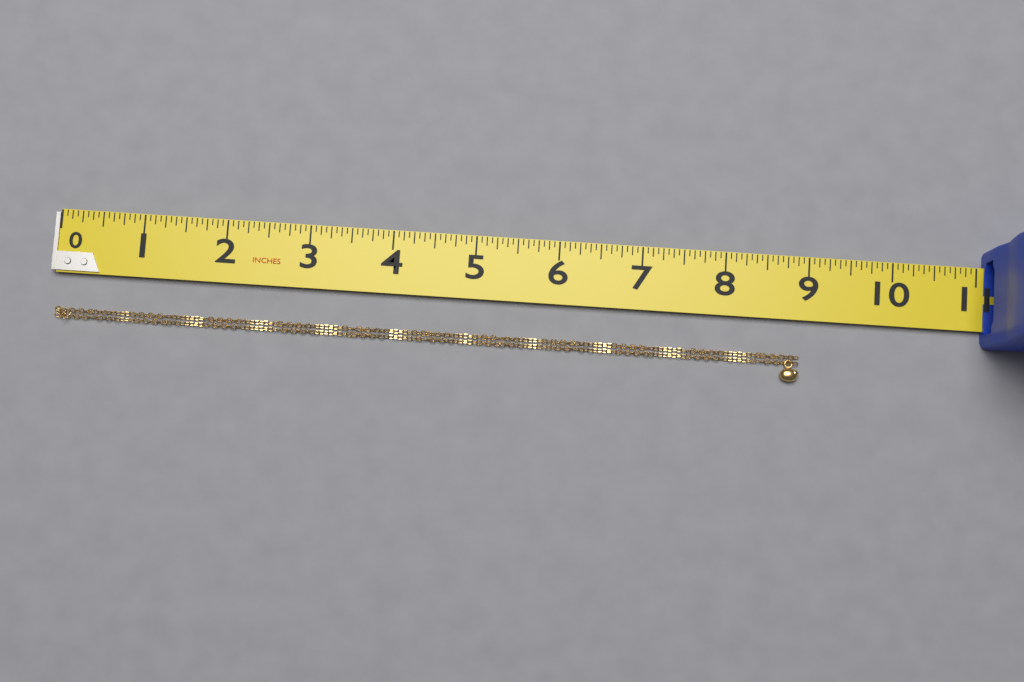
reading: 8.9375 in
